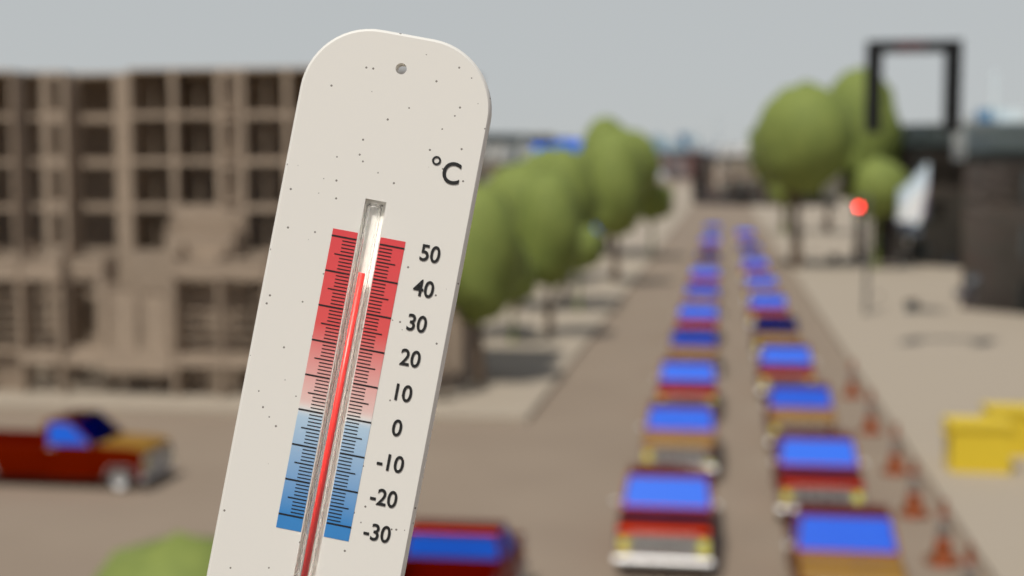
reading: 41 °C
